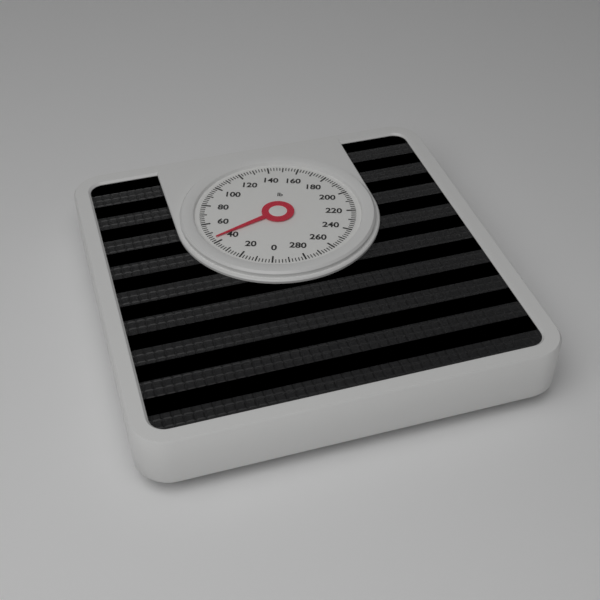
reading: 44 lb
